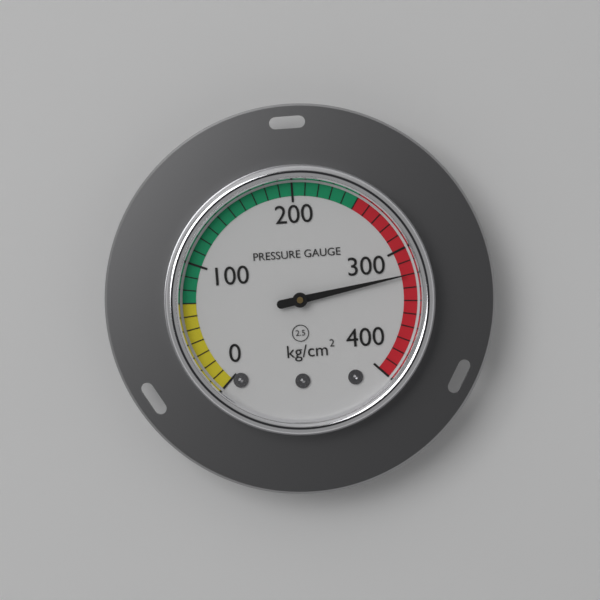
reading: 320 kg/cm²
